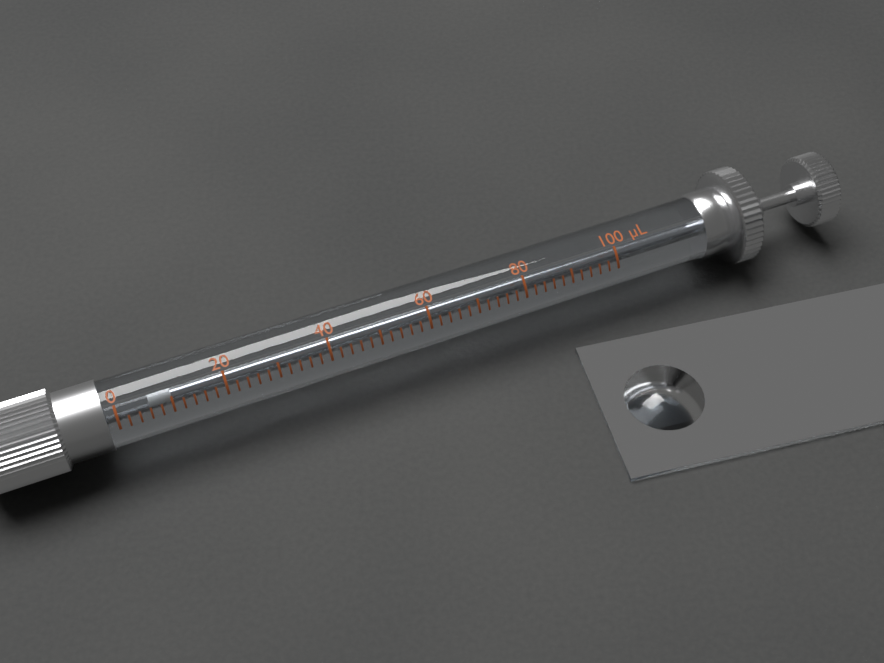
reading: 6 µL
